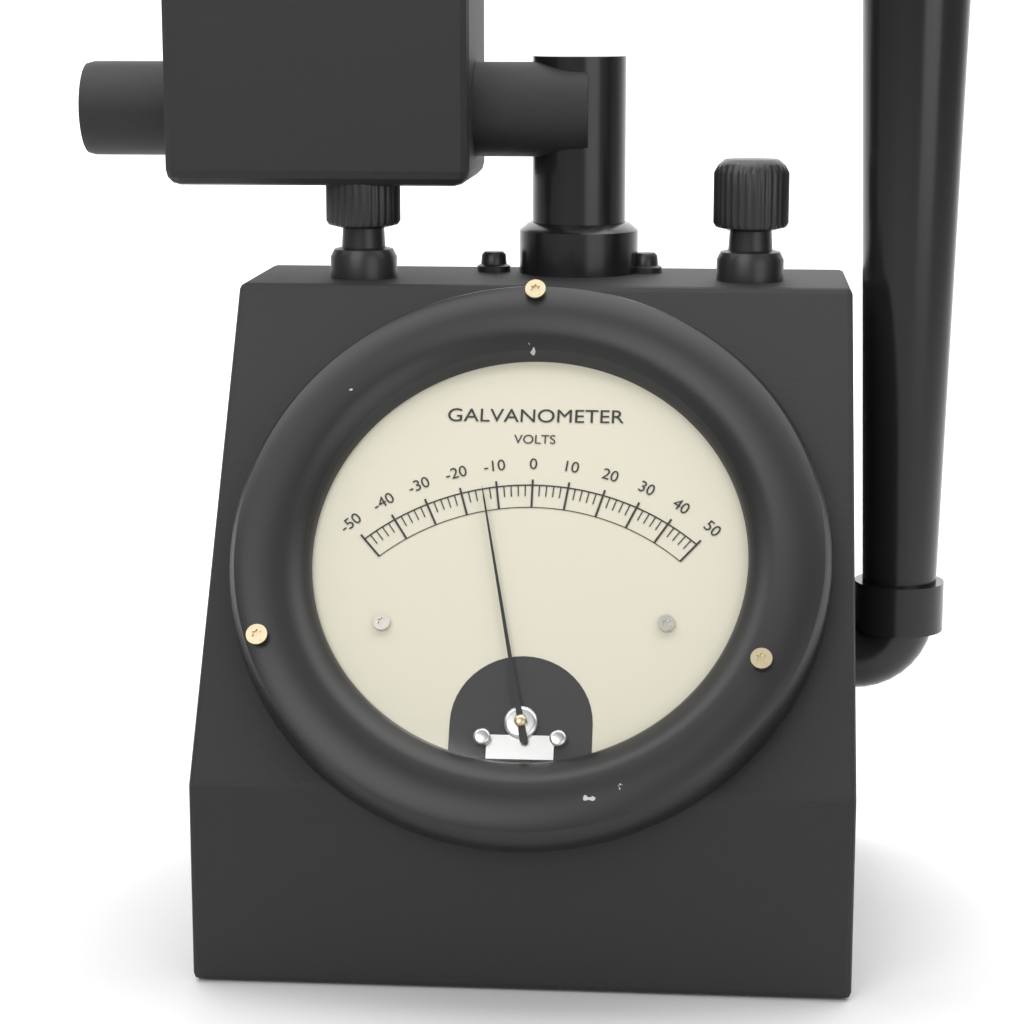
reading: -14 V
